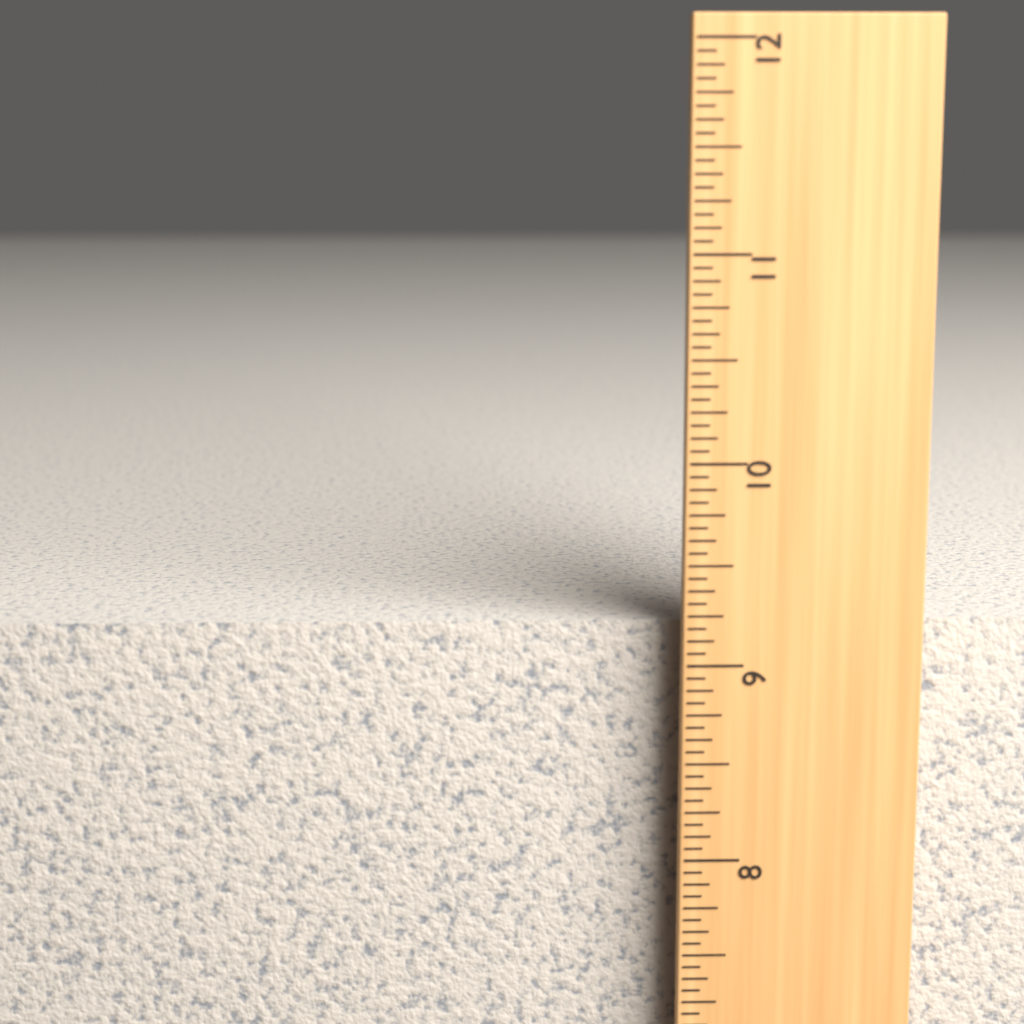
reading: 9.1875 in
